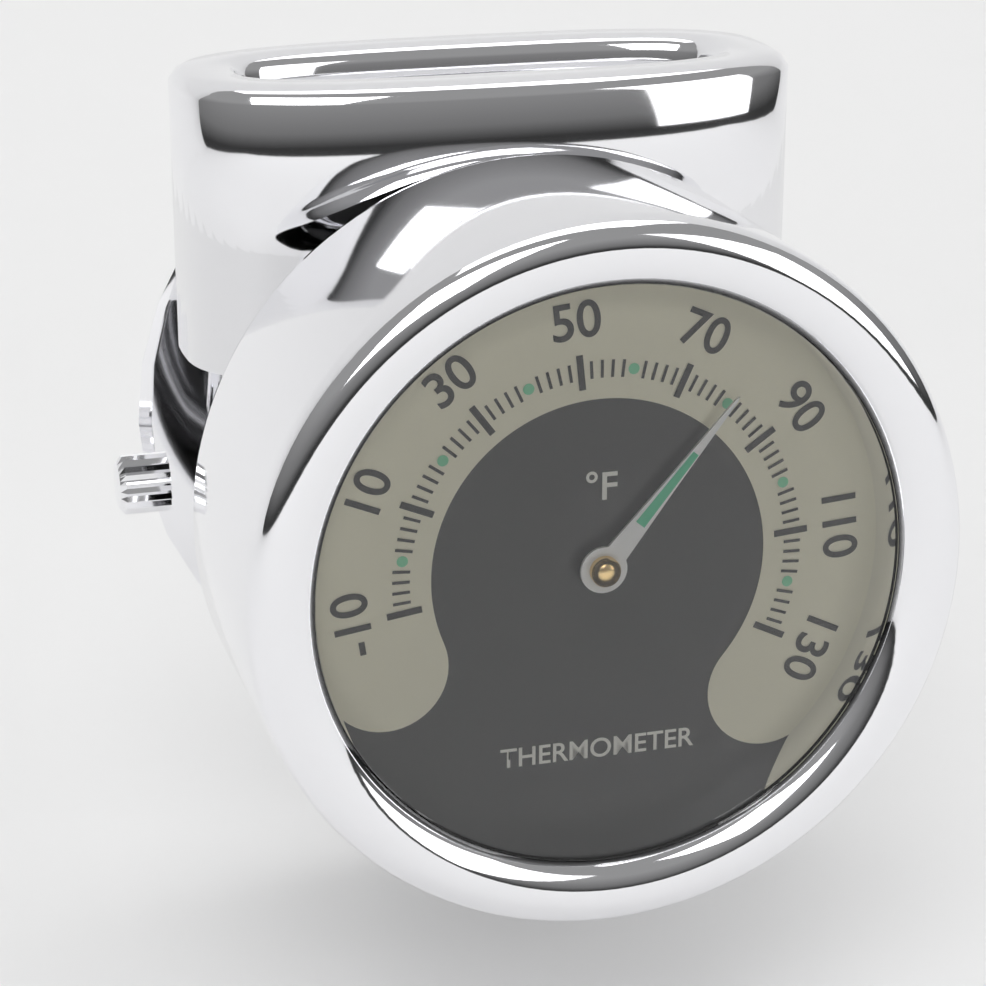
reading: 80 °F
